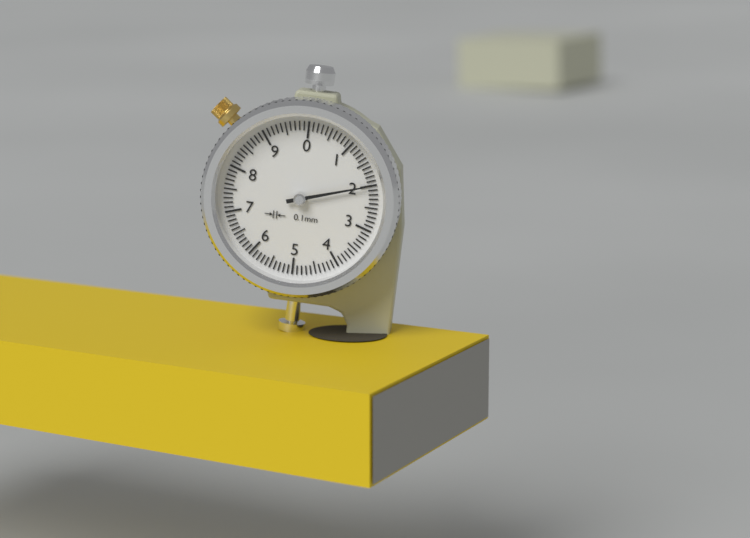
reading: 2.0 mm
